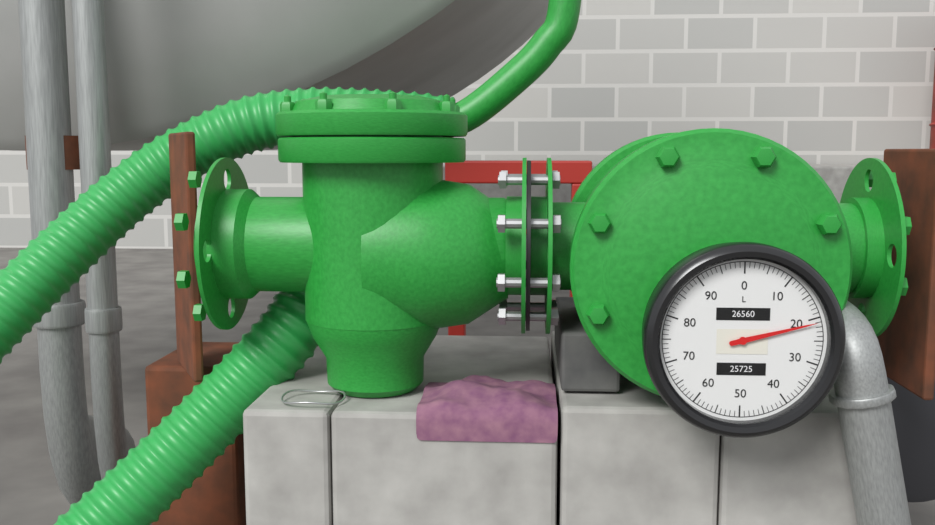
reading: 21 L
